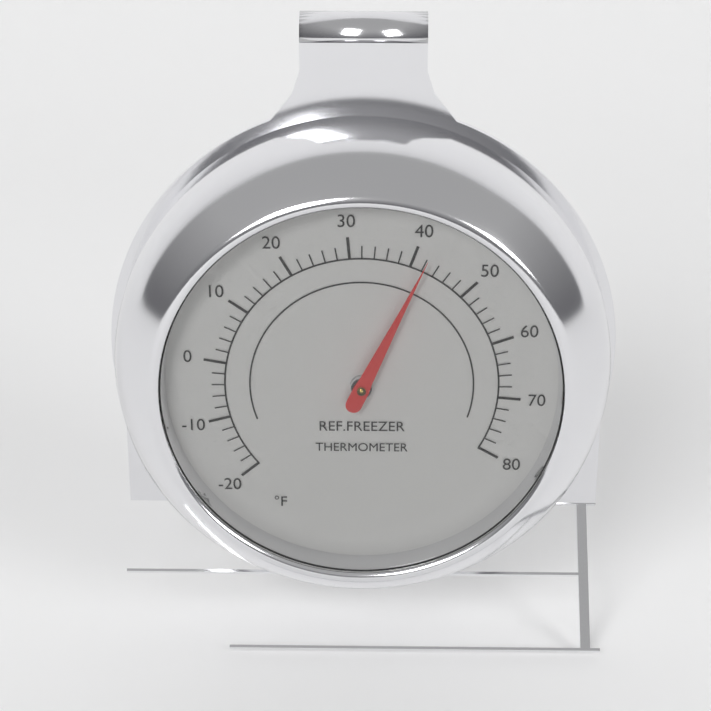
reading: 42 °F
